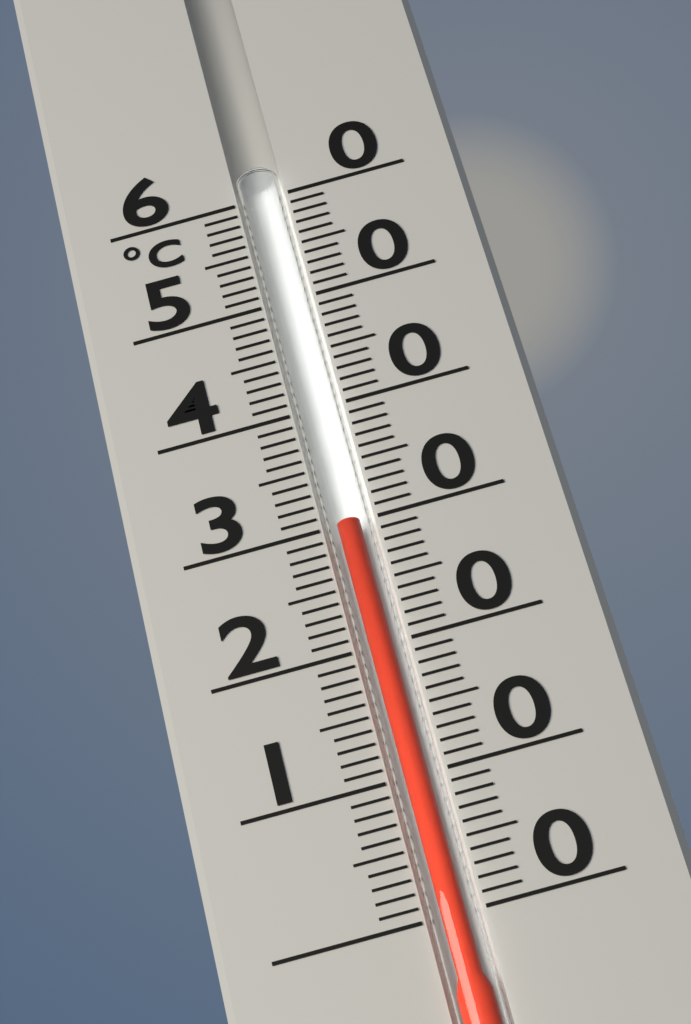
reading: 30 °C
